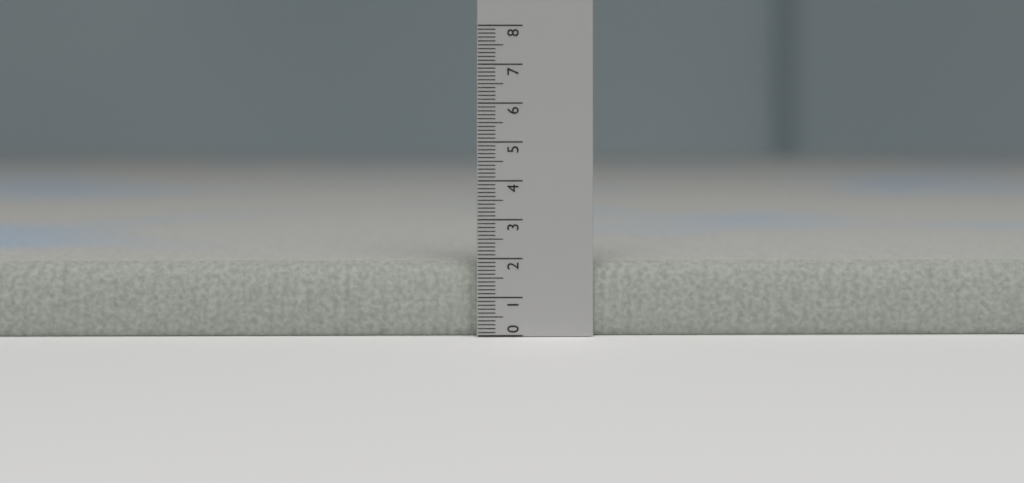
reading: 1.9 (no unit)
